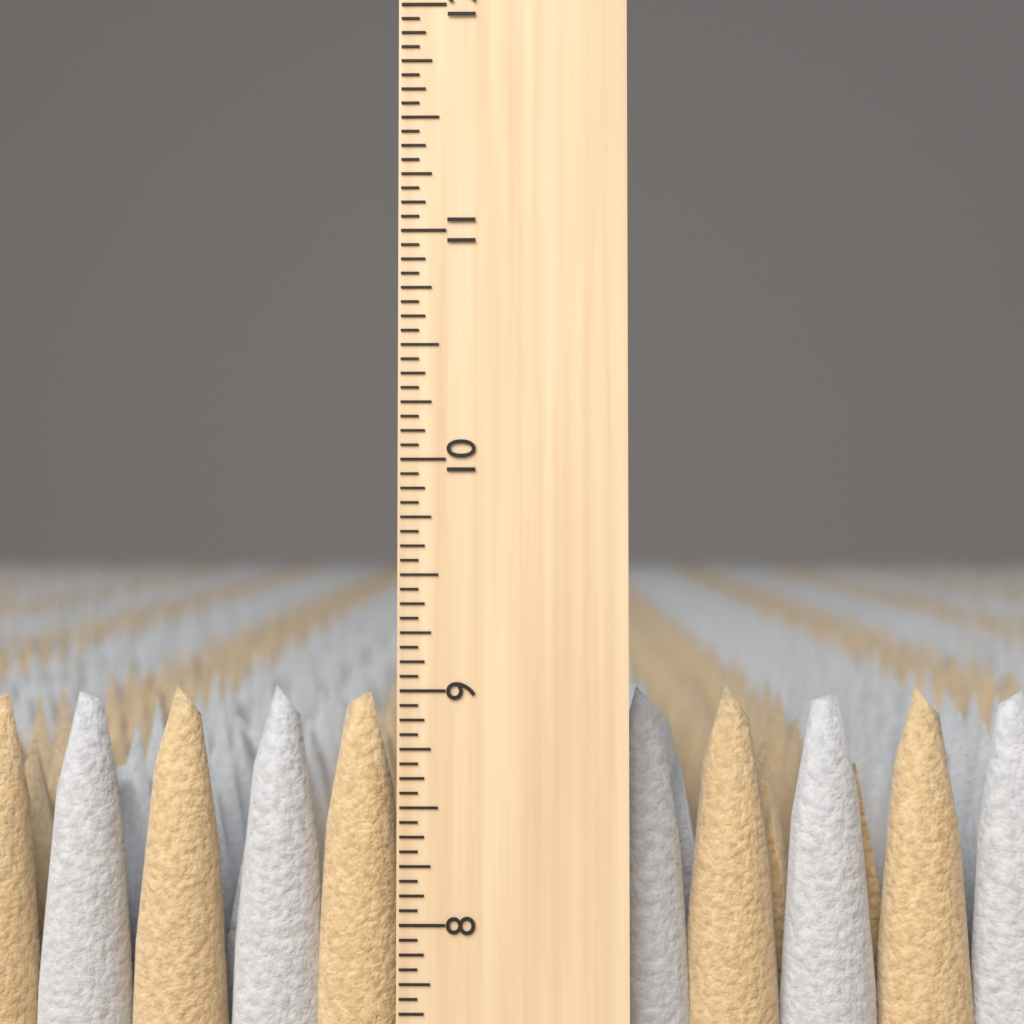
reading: 9.0000 inch
